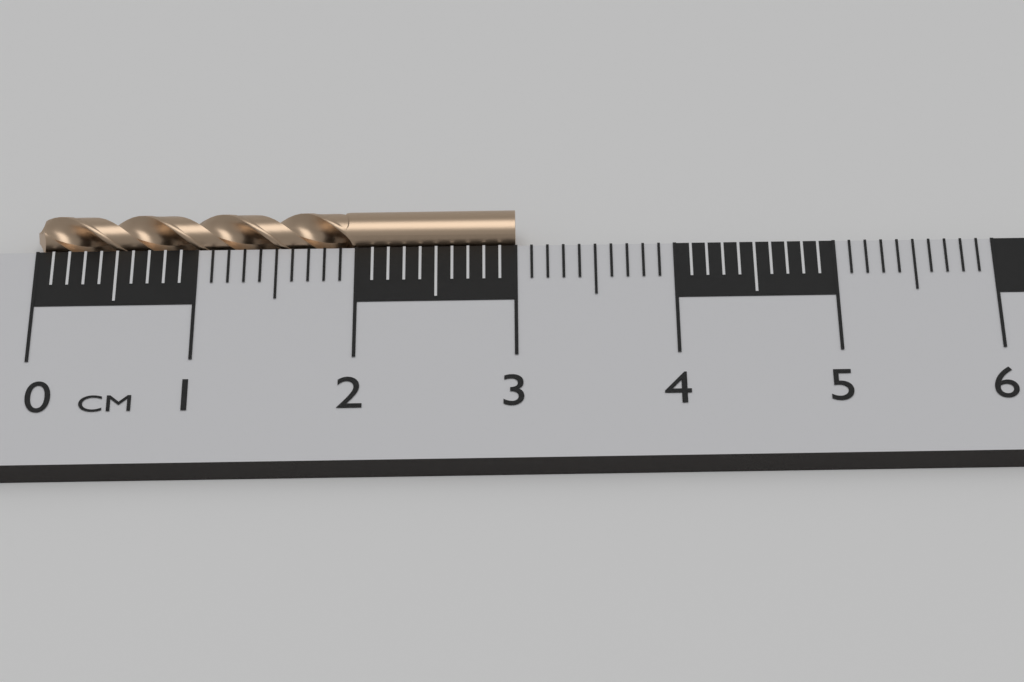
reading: 3.0 cm
